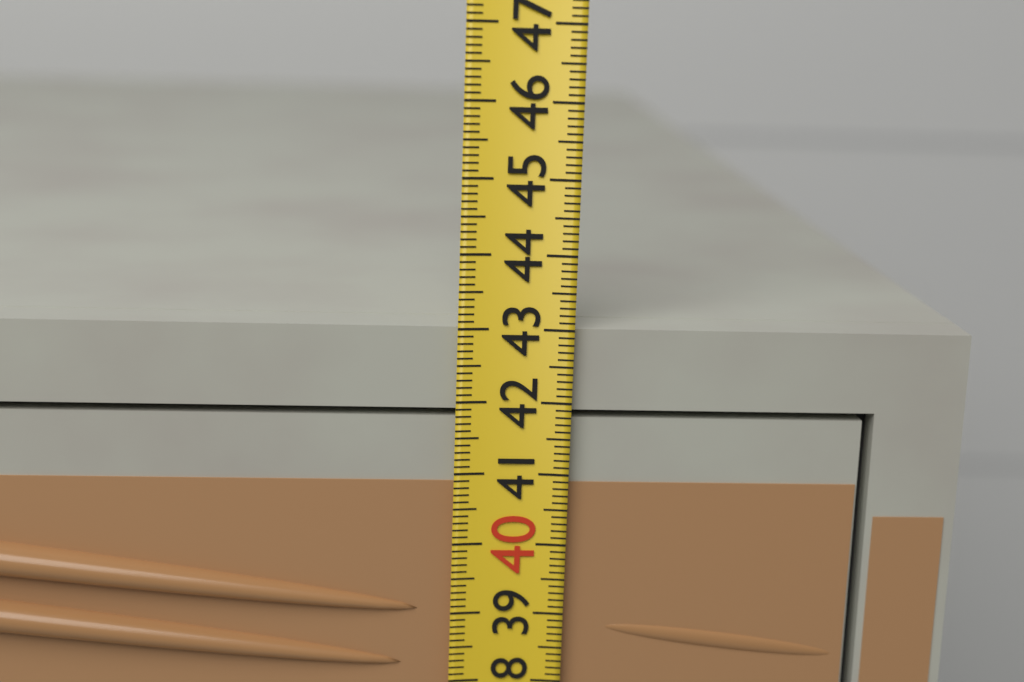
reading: 43.0 (no unit)
